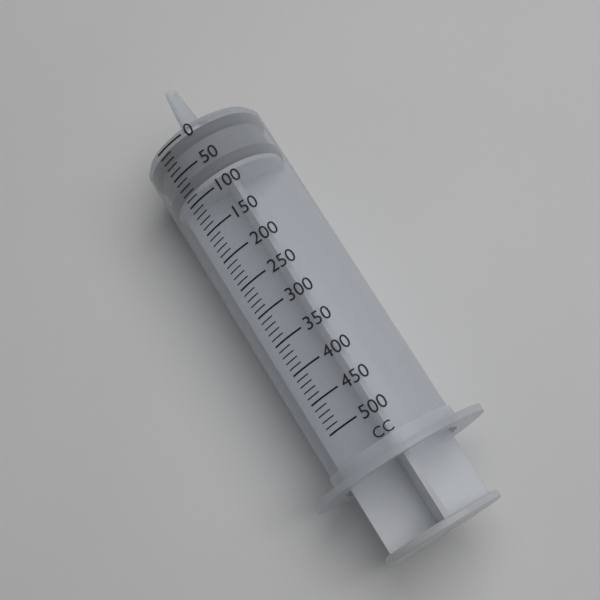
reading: 0 cc
